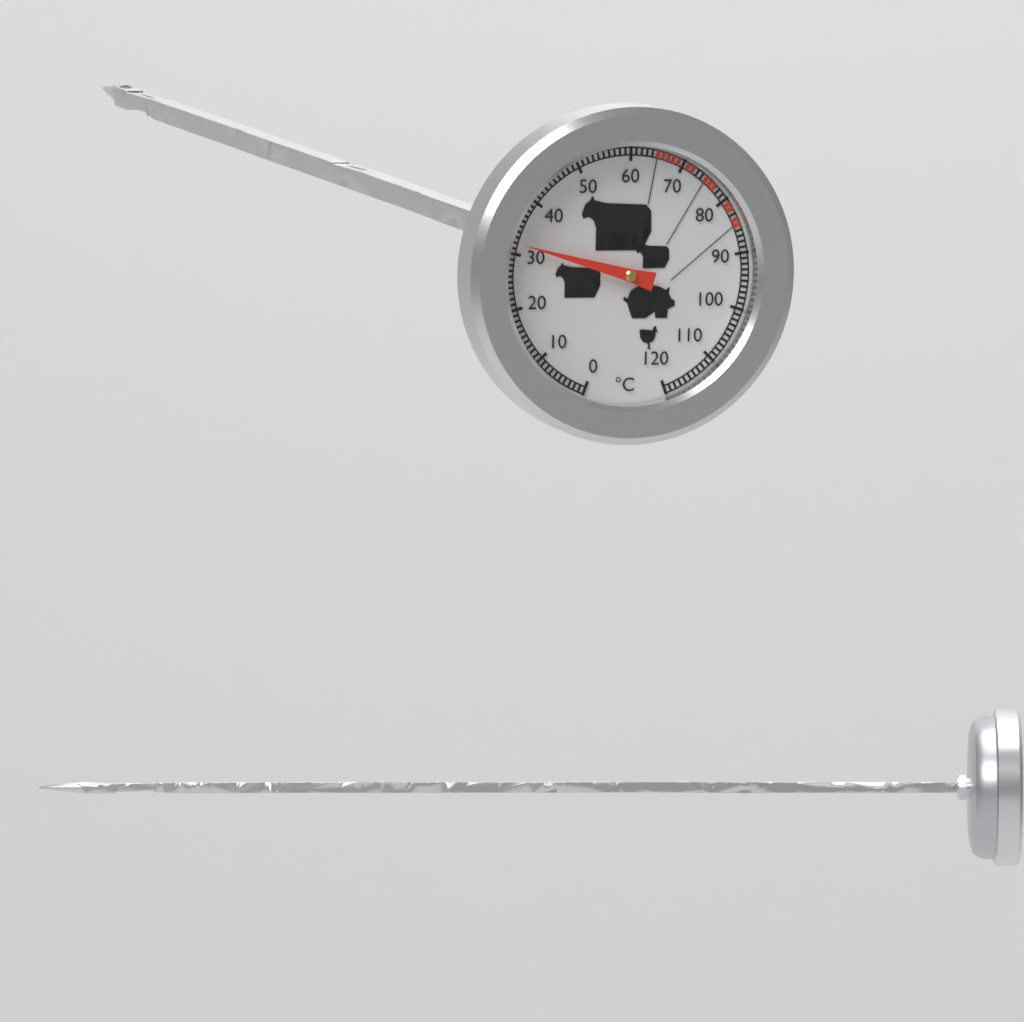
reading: 32 °C
